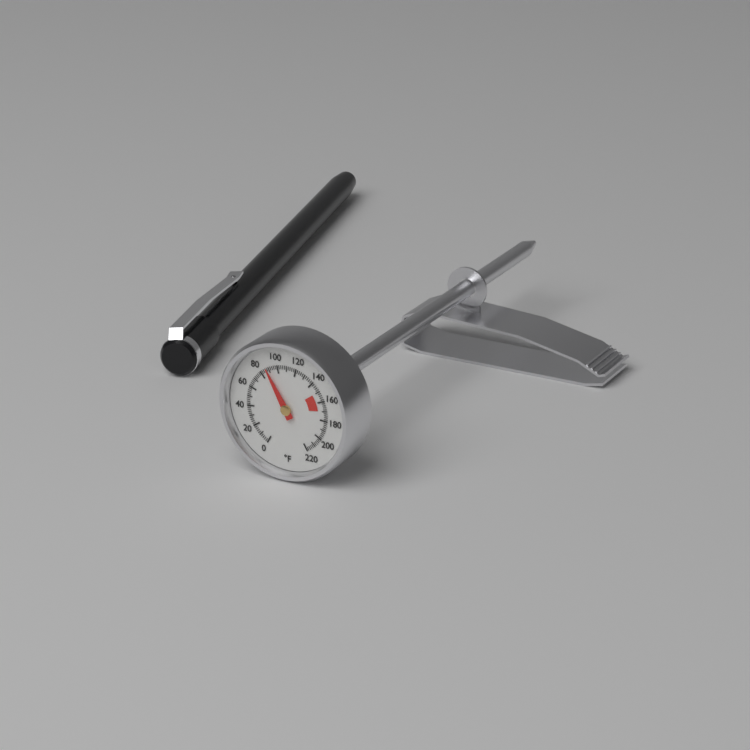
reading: 88 °F
